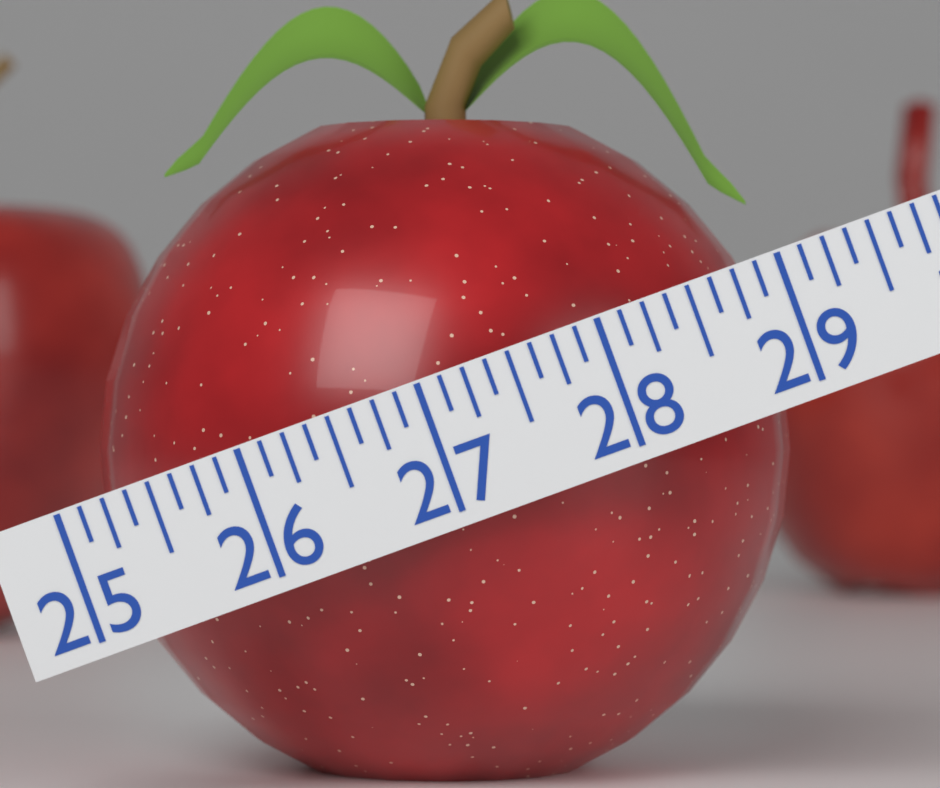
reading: 29.000 (no unit)
